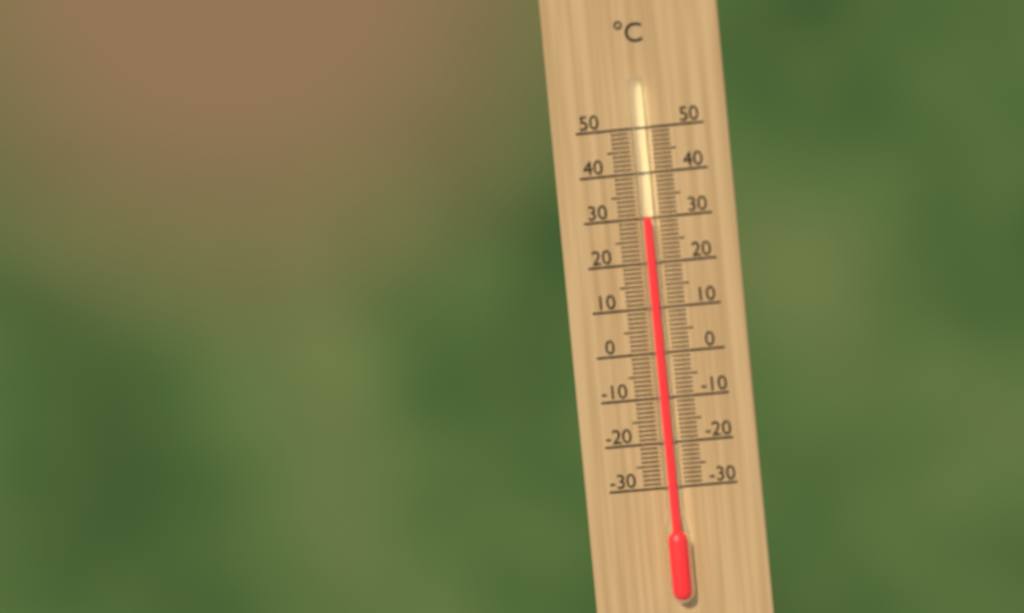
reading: 30 °C
